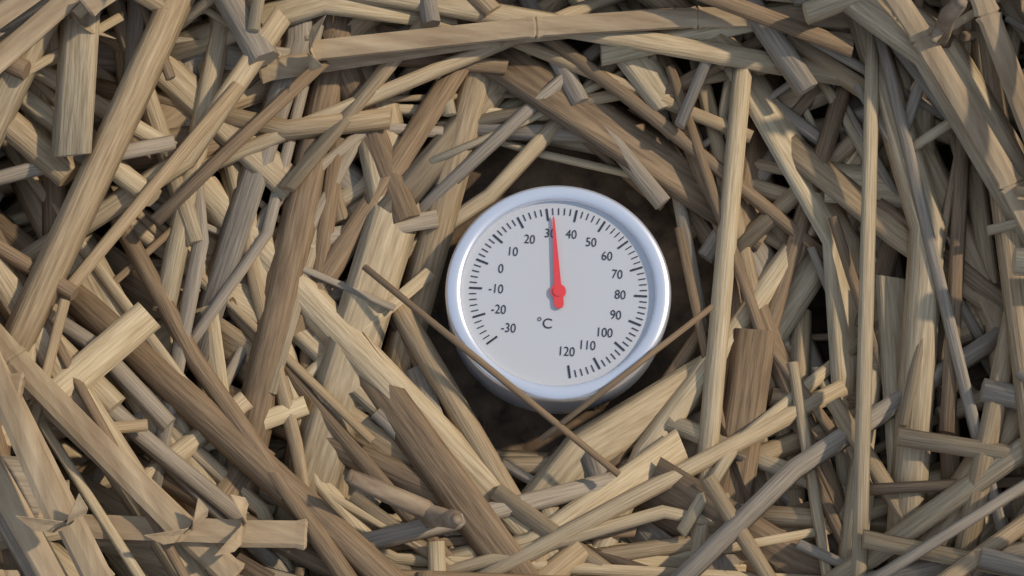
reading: 32 °C
